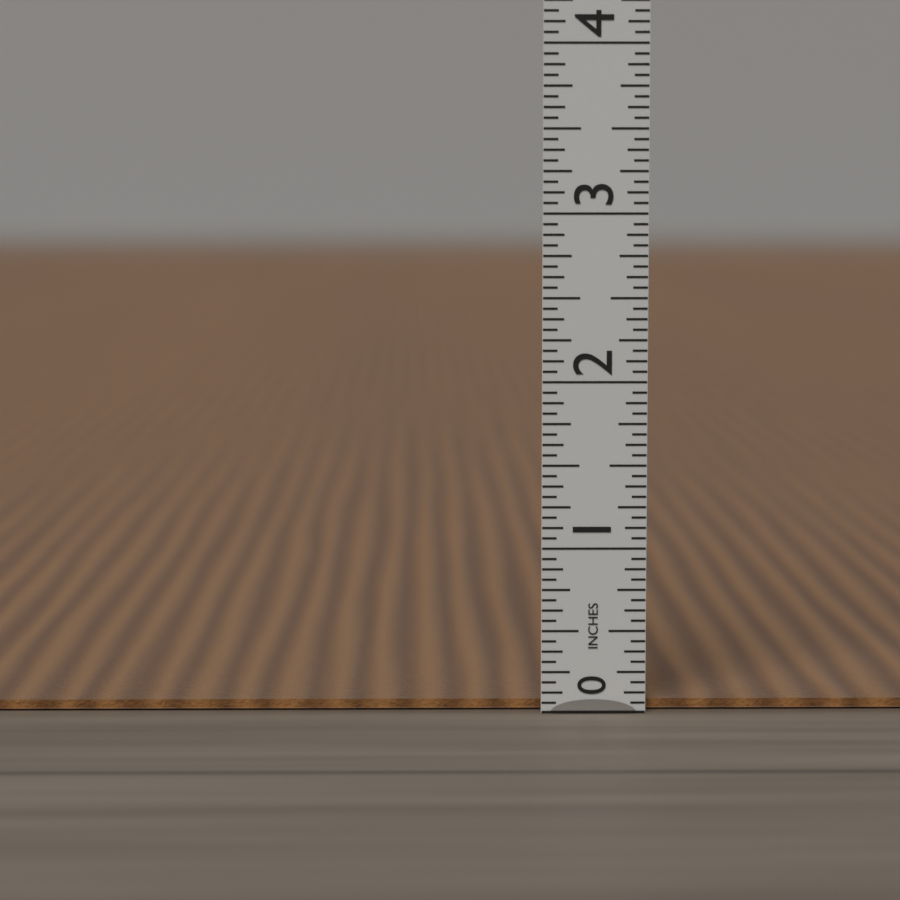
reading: 0.0625 in
